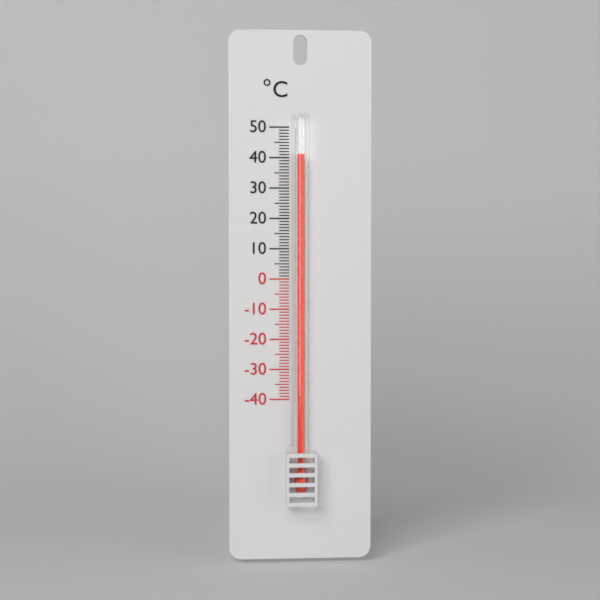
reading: 41 °C
